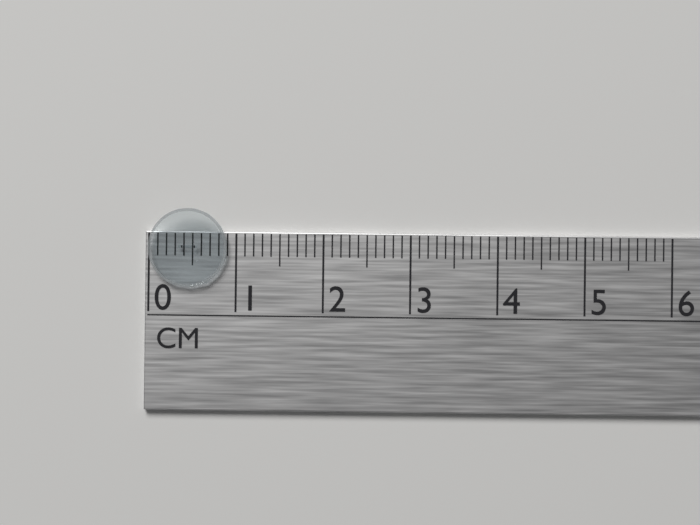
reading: 0.9 cm
